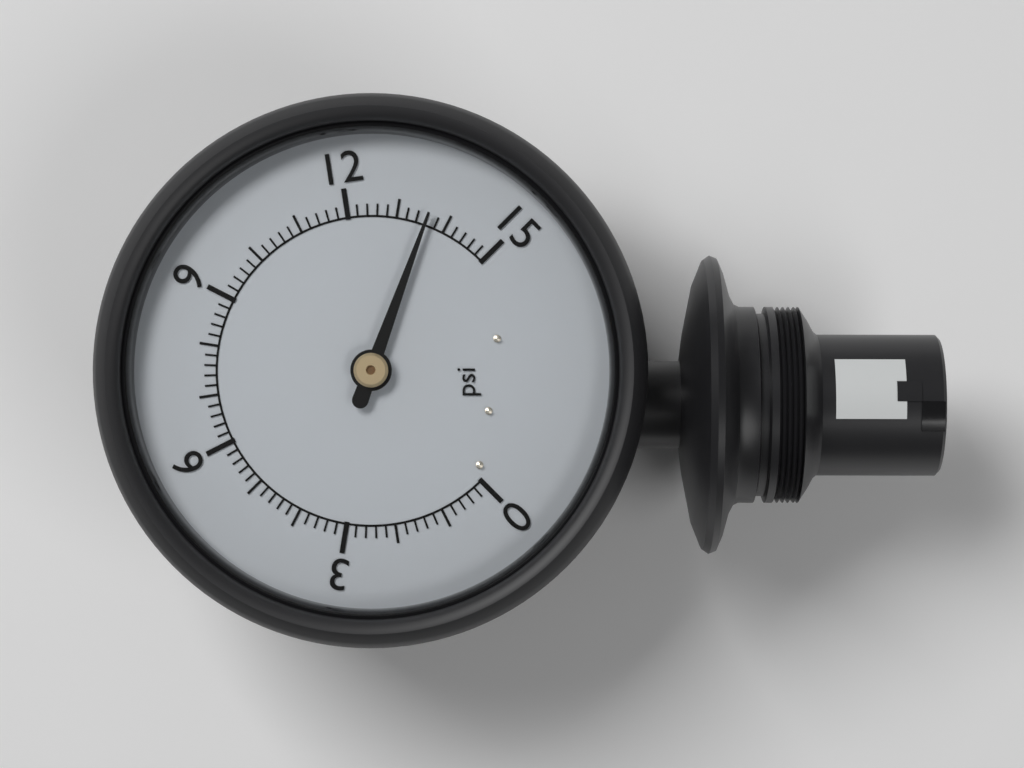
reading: 13.6 psi
